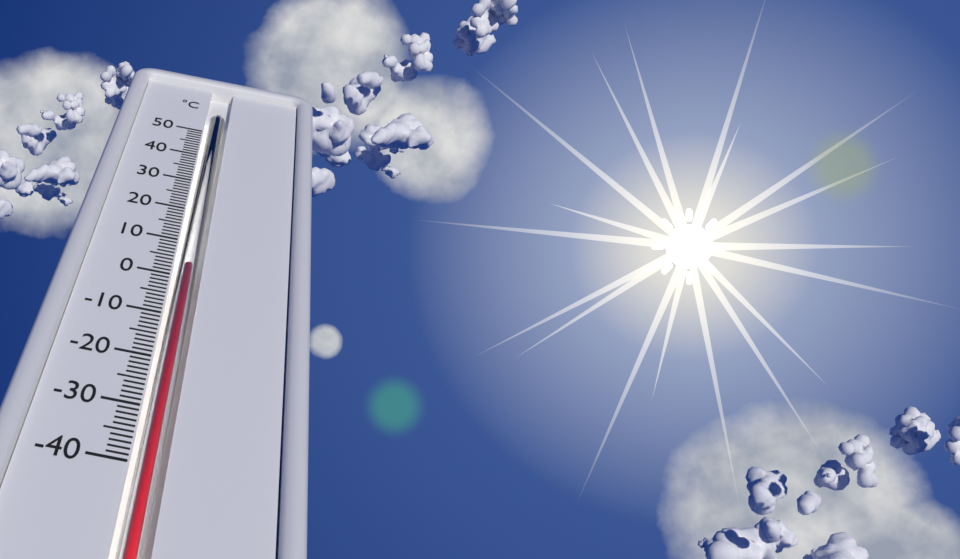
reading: 3 °C
